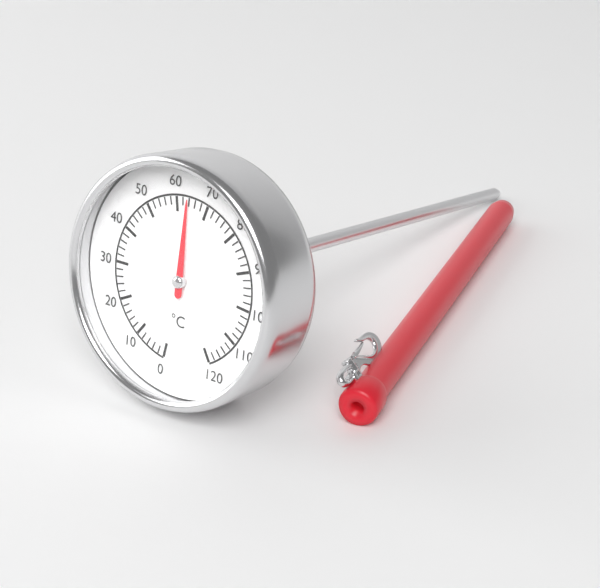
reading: 64 °C
